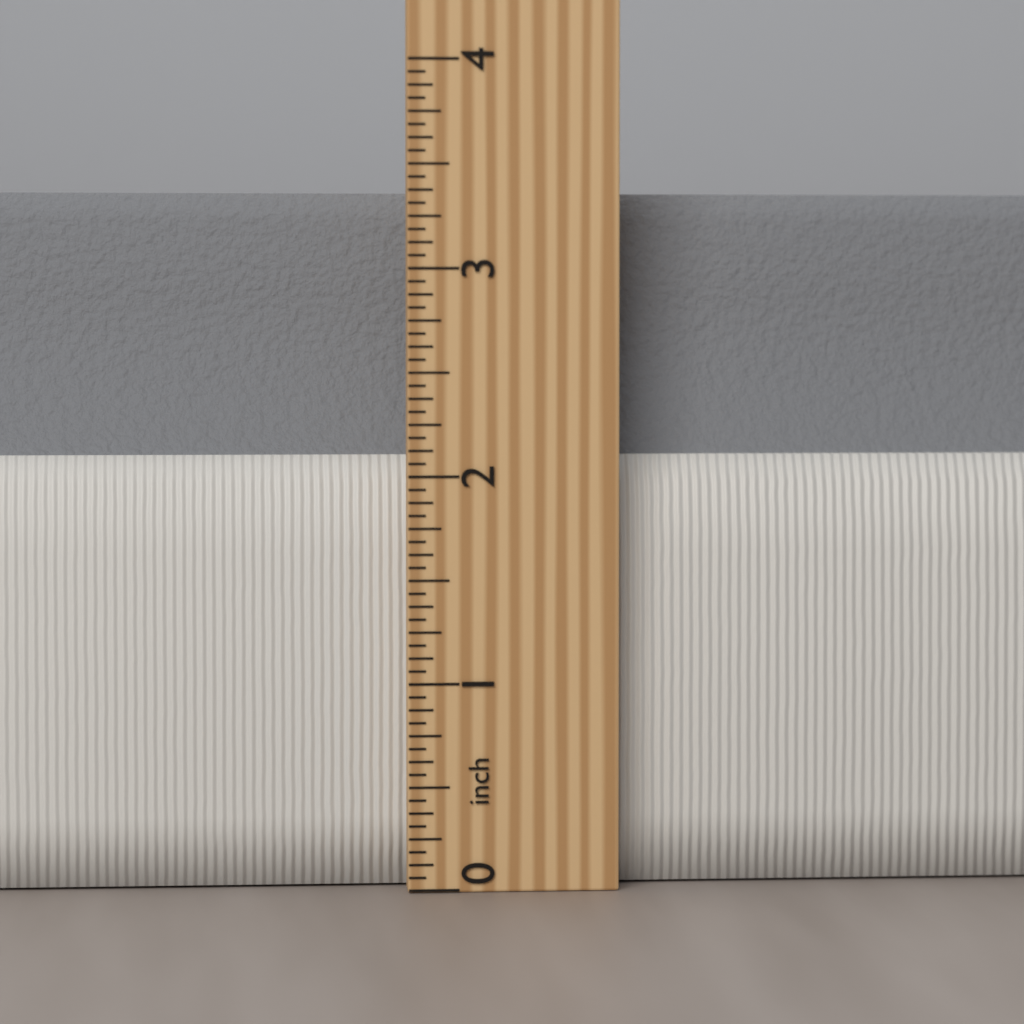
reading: 3.3750 inch
